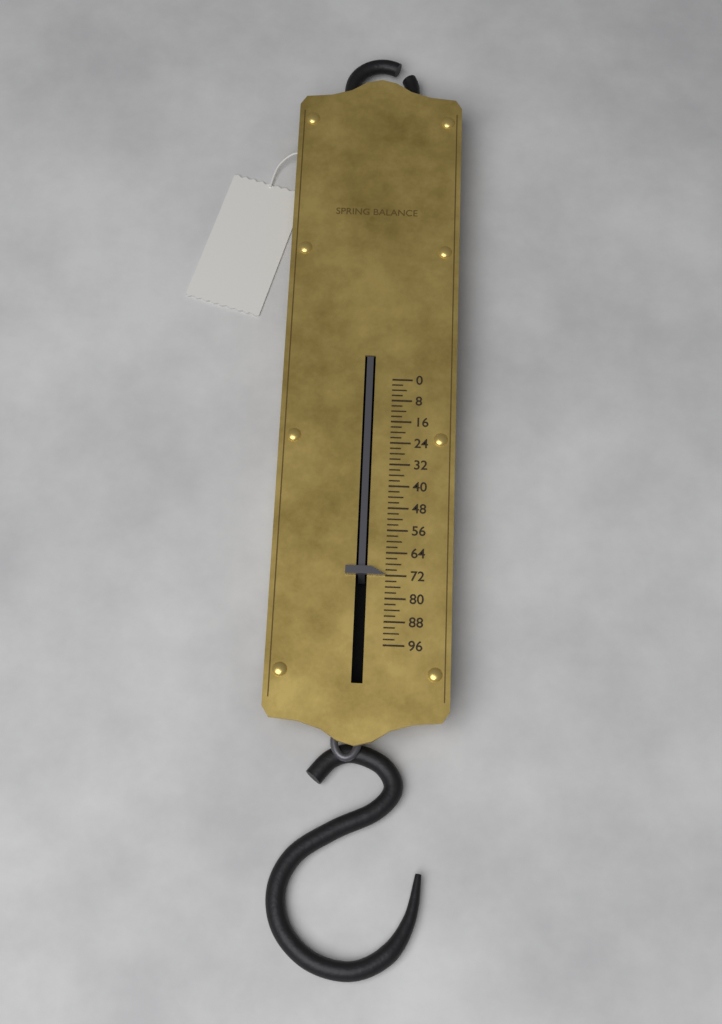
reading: 72 (no unit)
